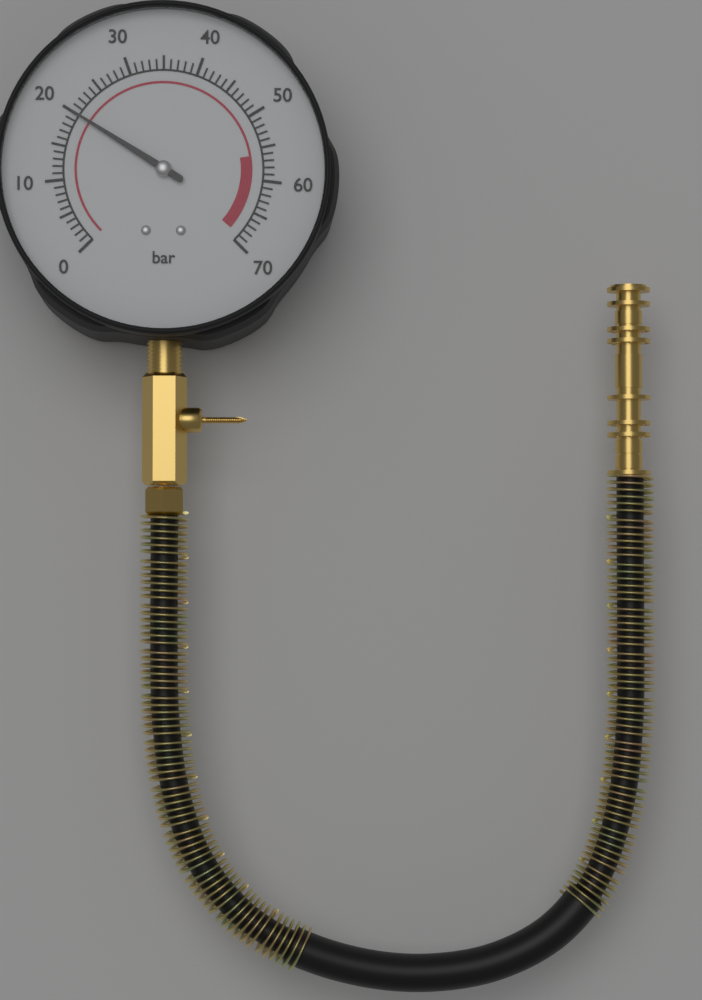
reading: 20 bar
